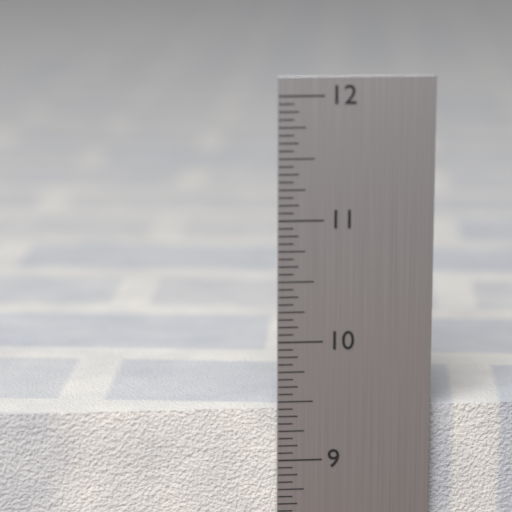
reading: 9.4375 in
